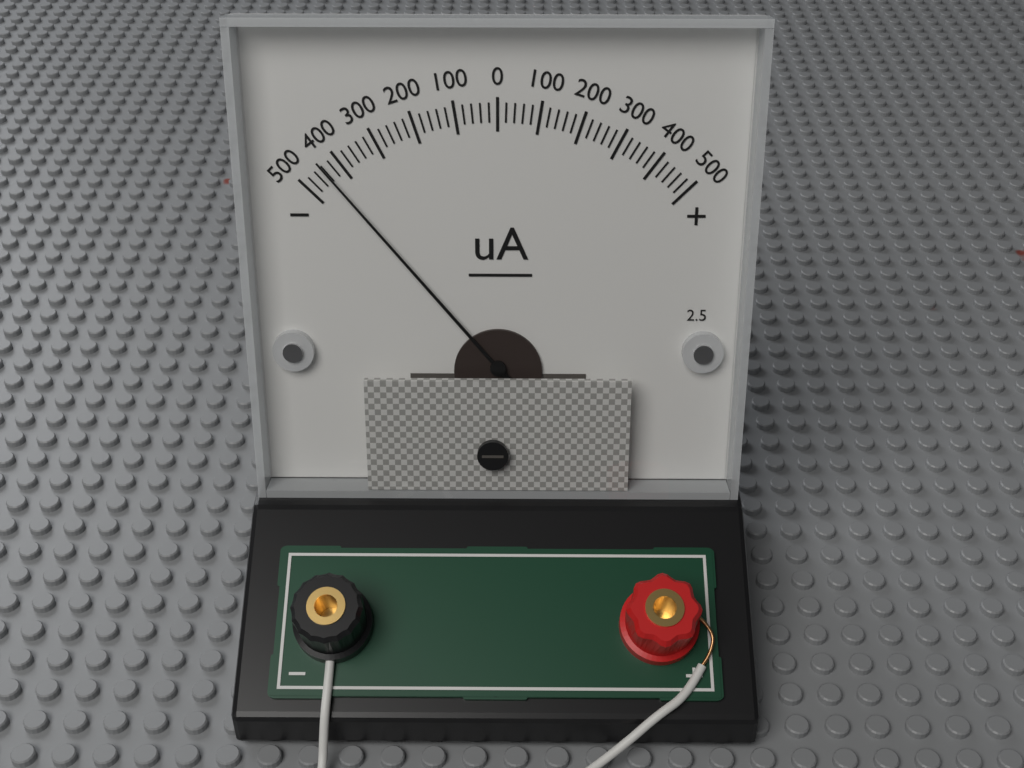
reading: -440 uA
